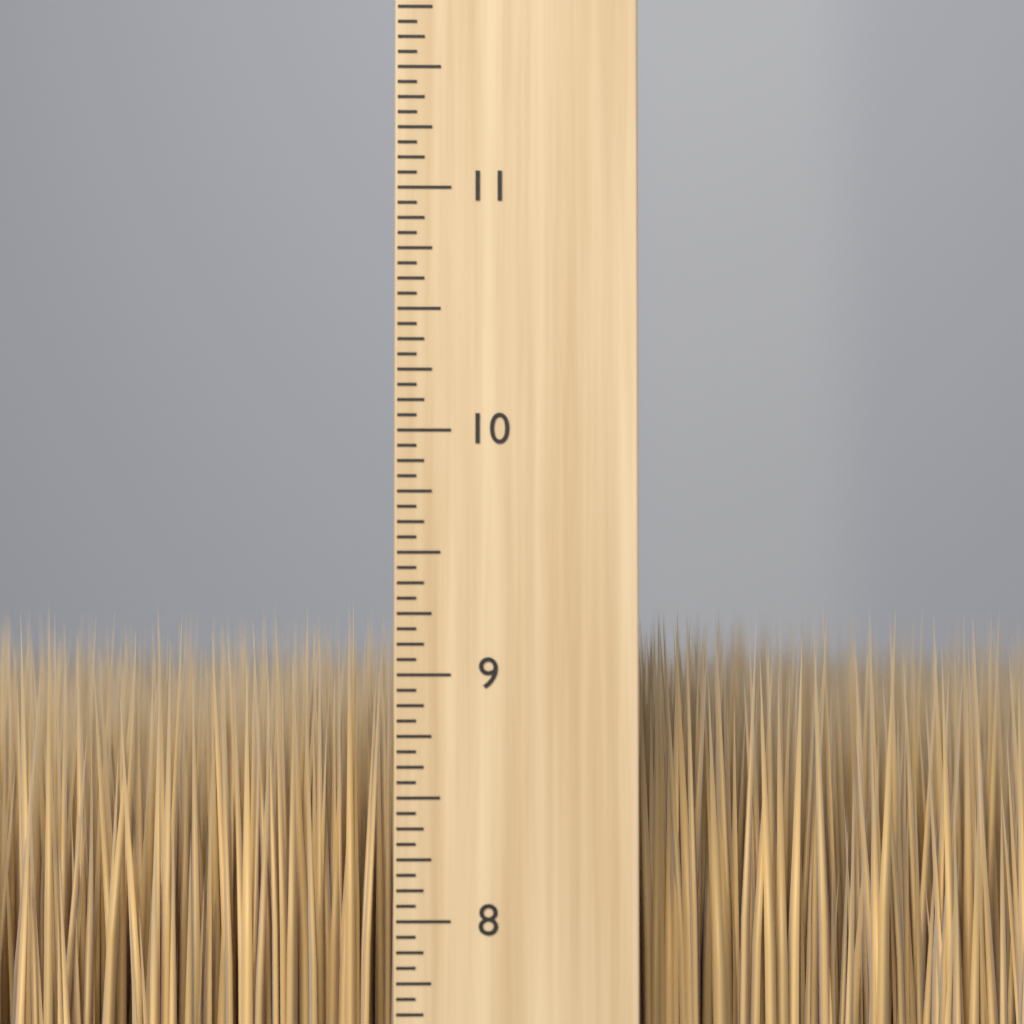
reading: 9.3125 inch
